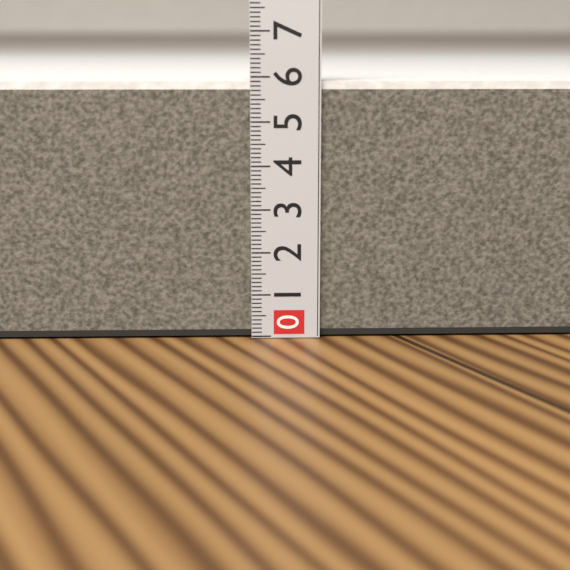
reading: 5.9 (no unit)
